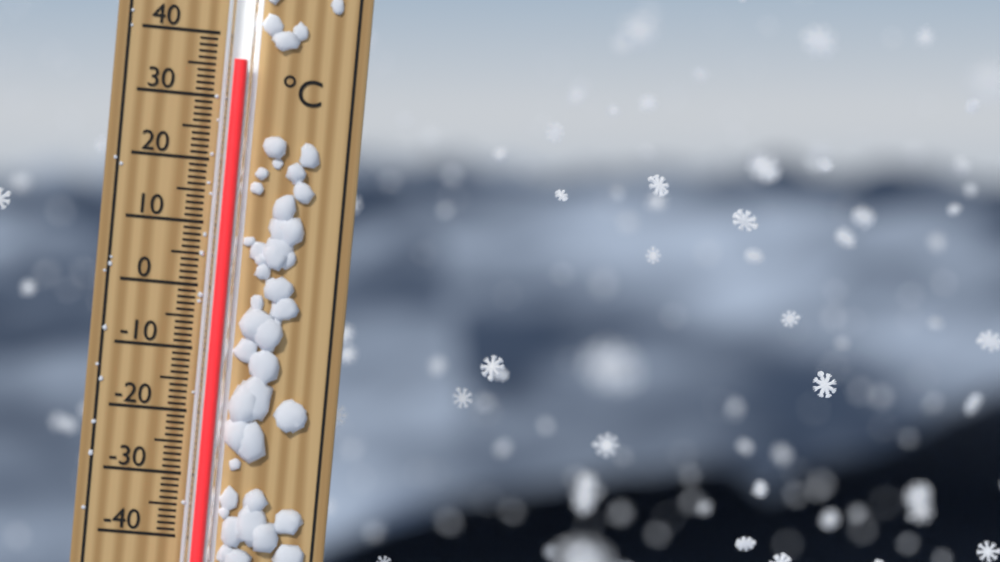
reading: 36 °C
